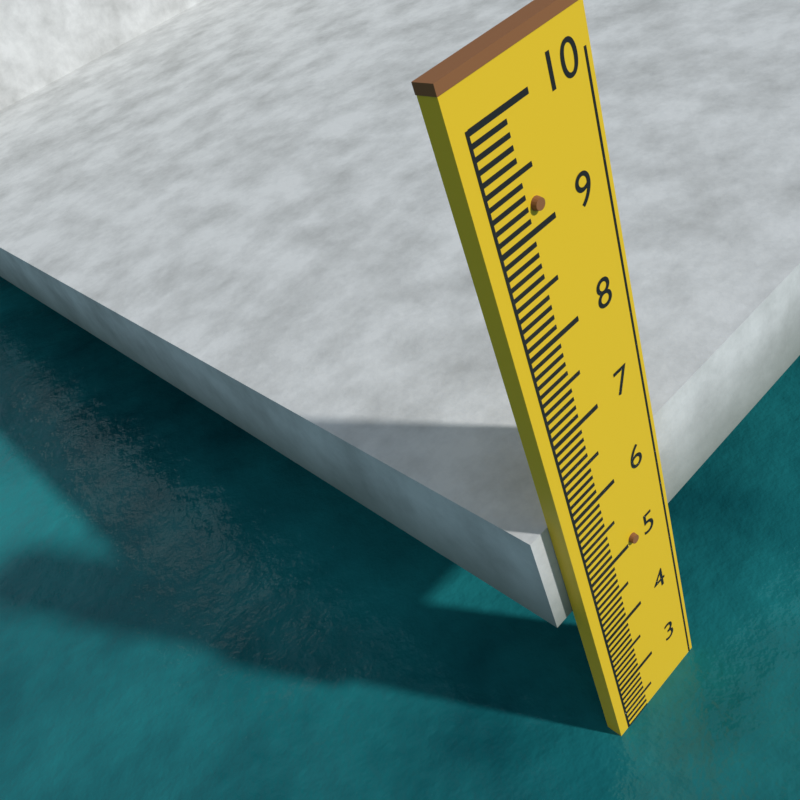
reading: 2.2 (no unit)
